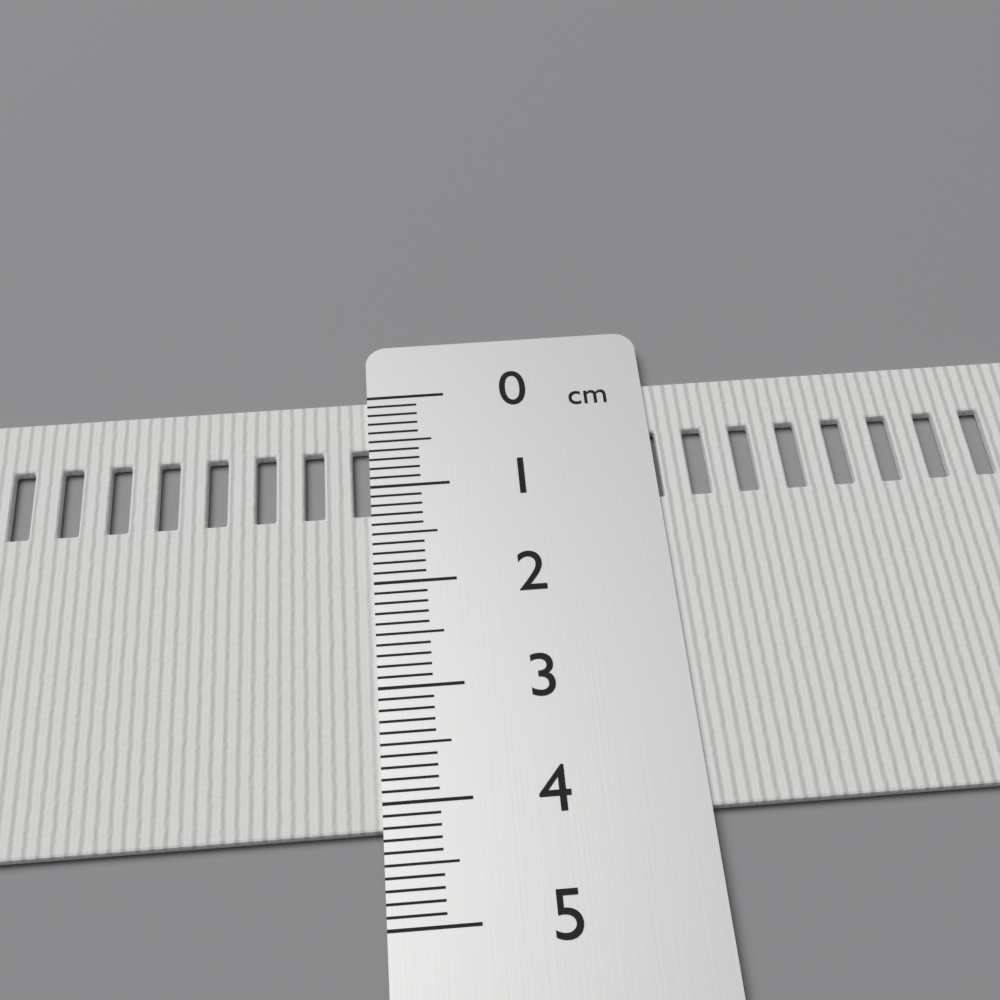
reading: 4.2 cm
